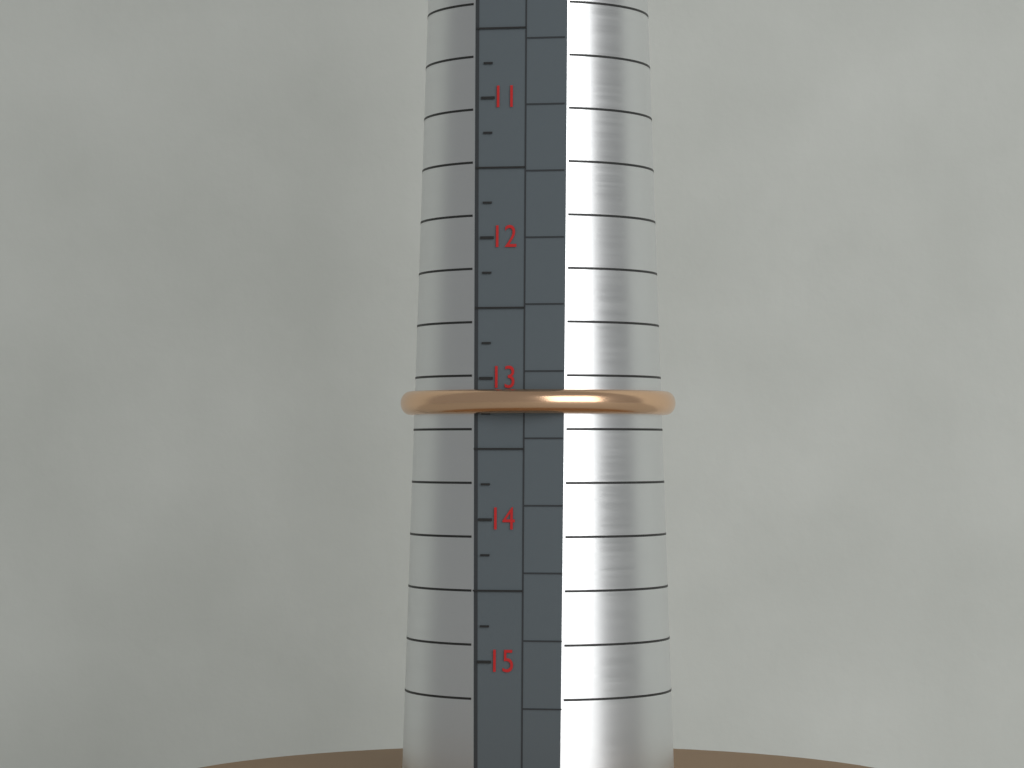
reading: 13.25 (no unit)
